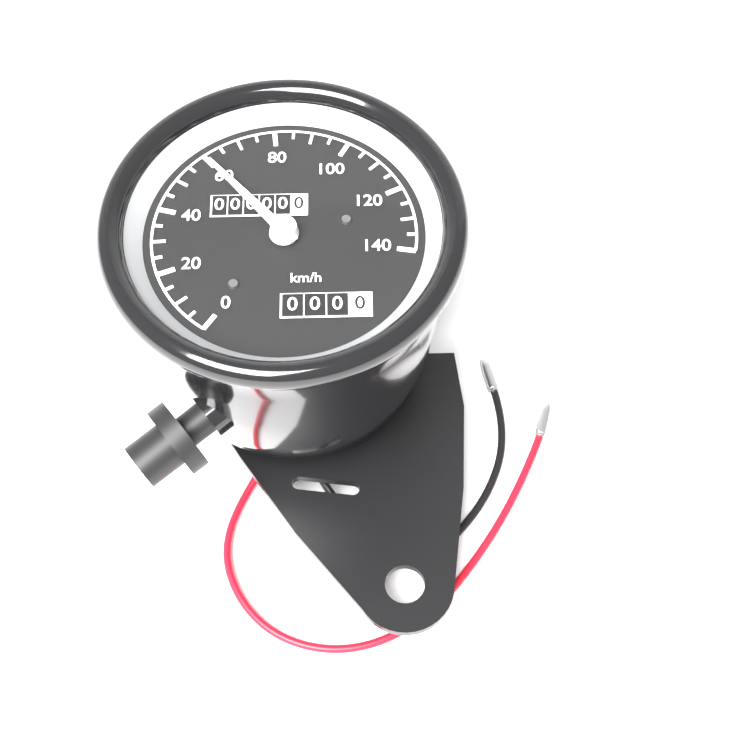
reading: 60 km/h
